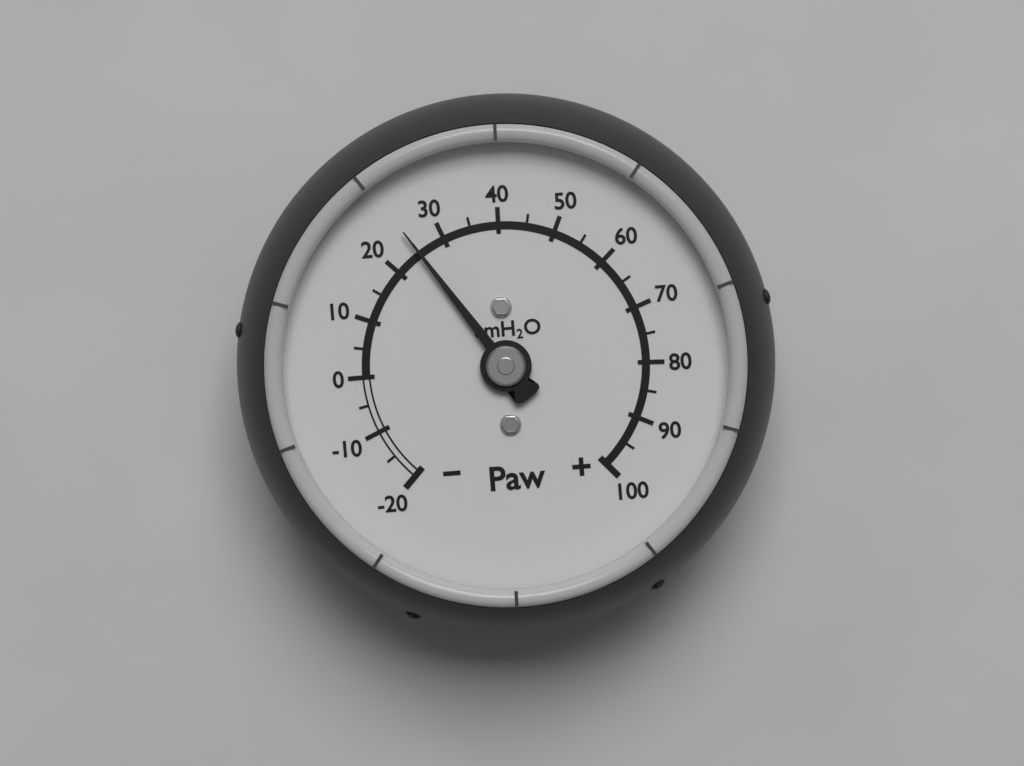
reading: 25 cmH2O
